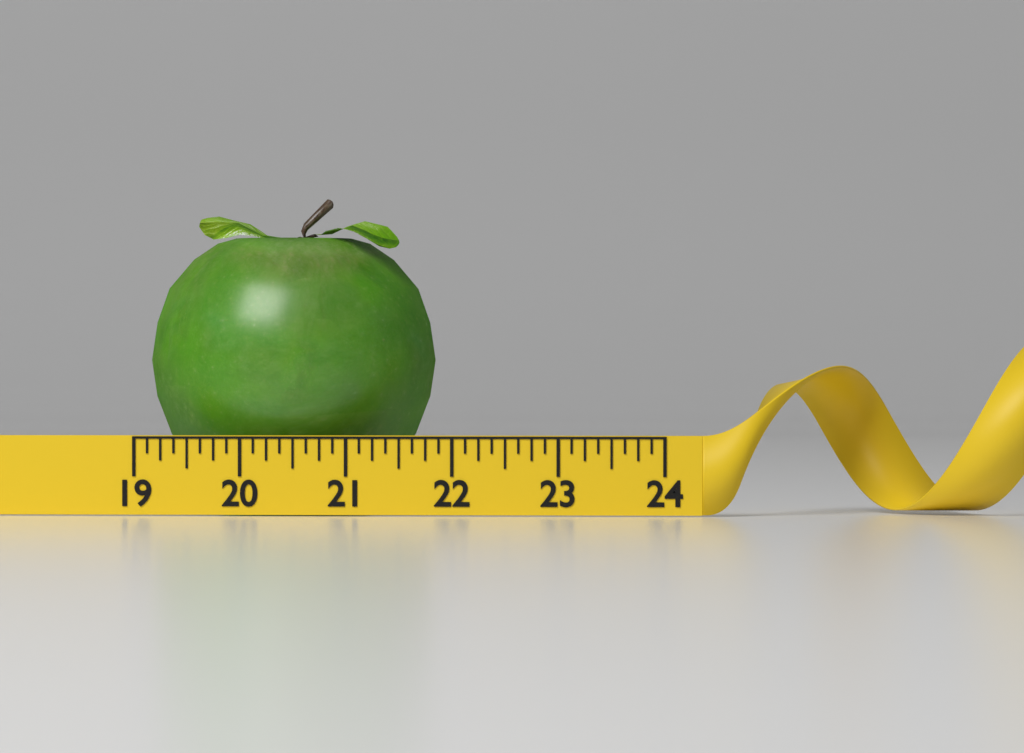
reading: 21.750 (no unit)
